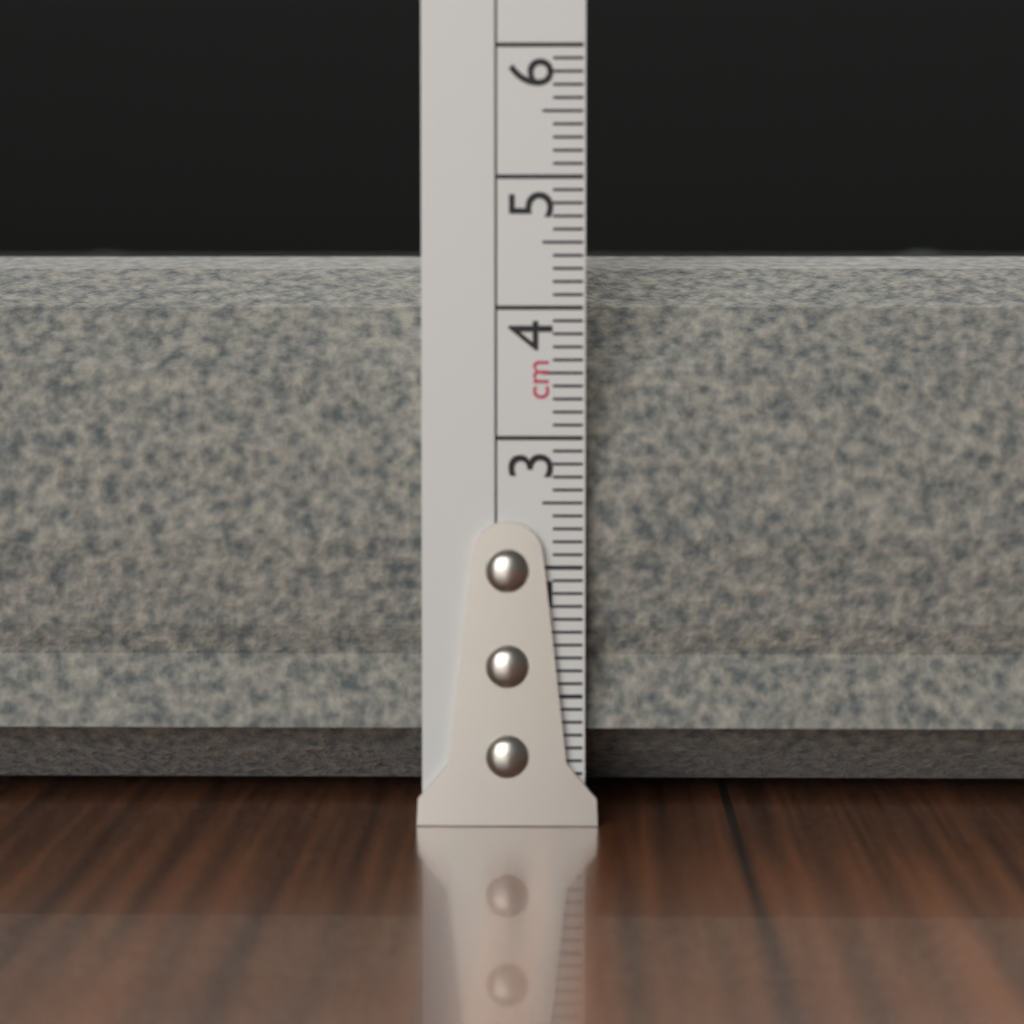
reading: 4.6 cm
